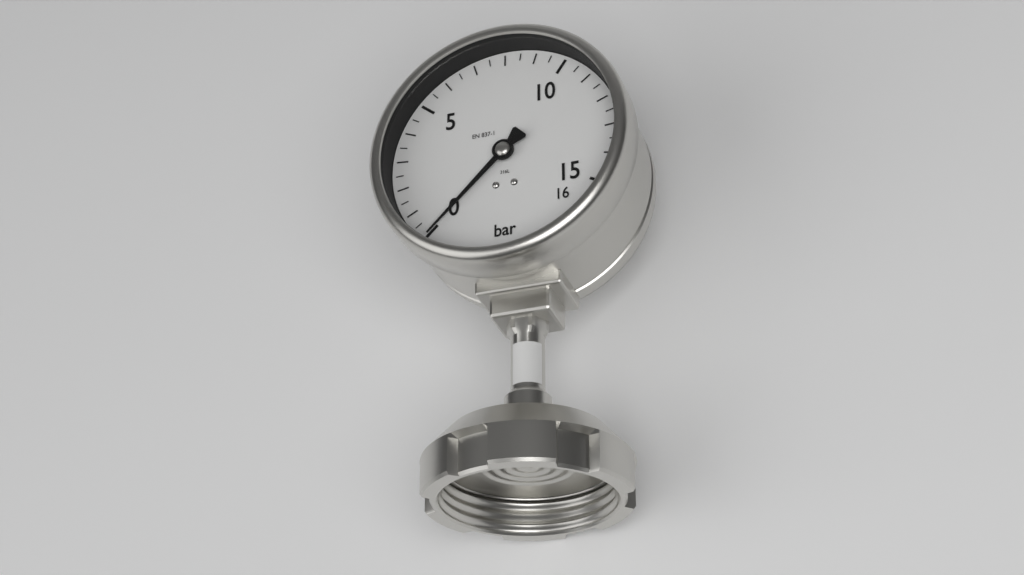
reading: 0.0 bar
